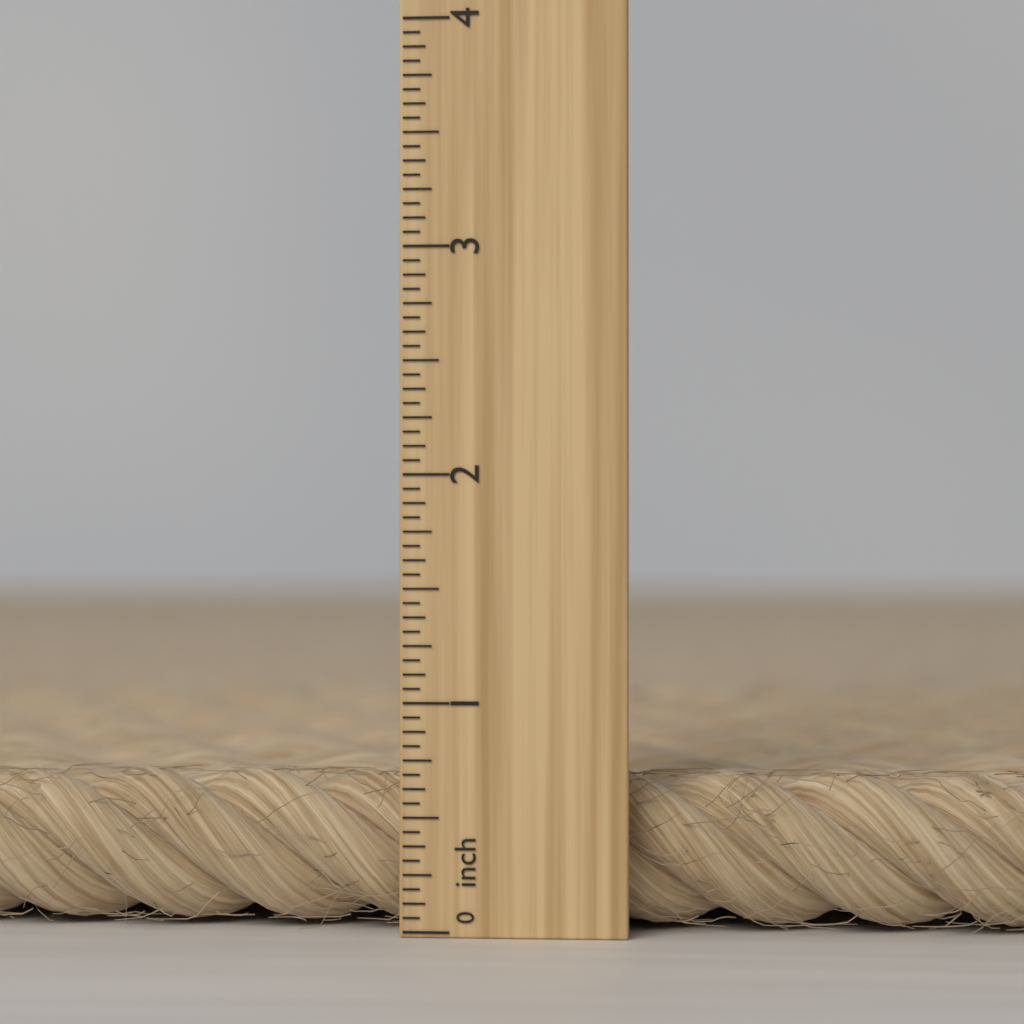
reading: 0.6875 inch
